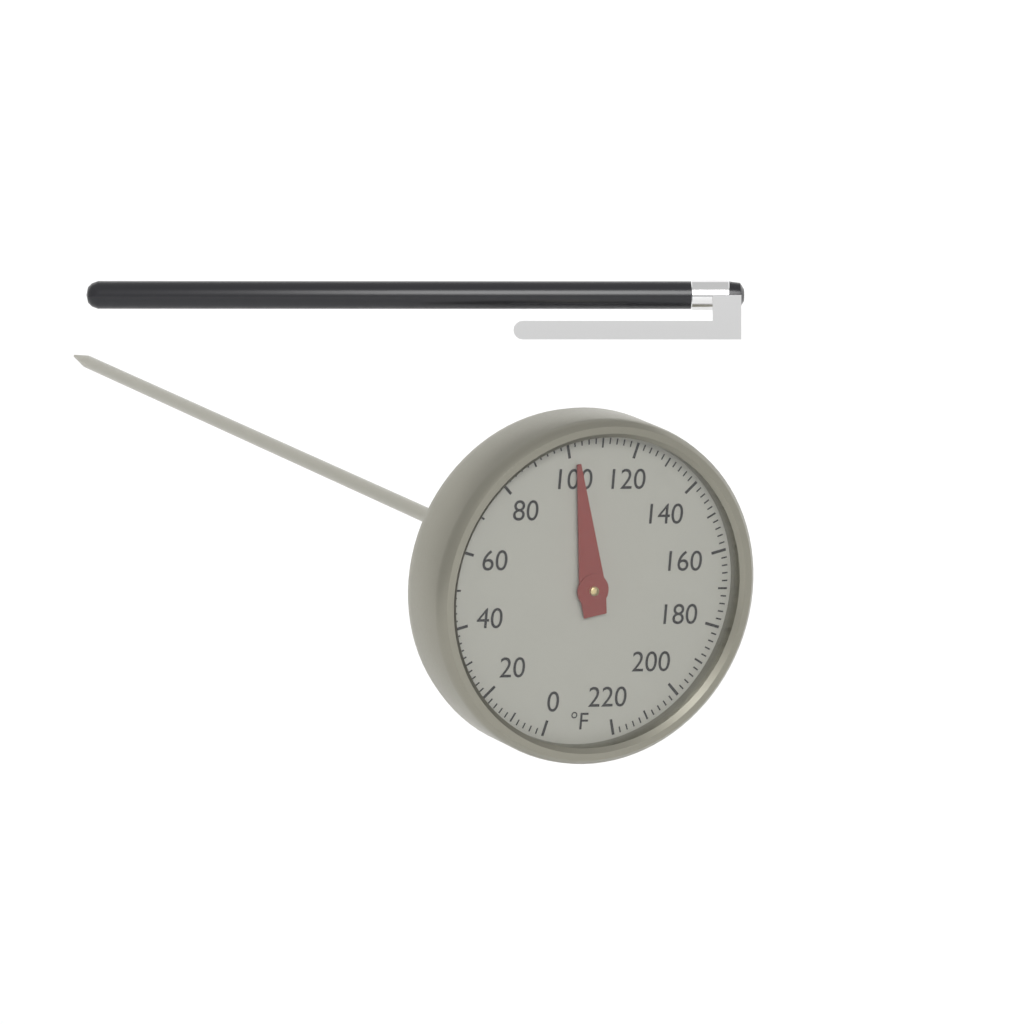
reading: 102 °F
